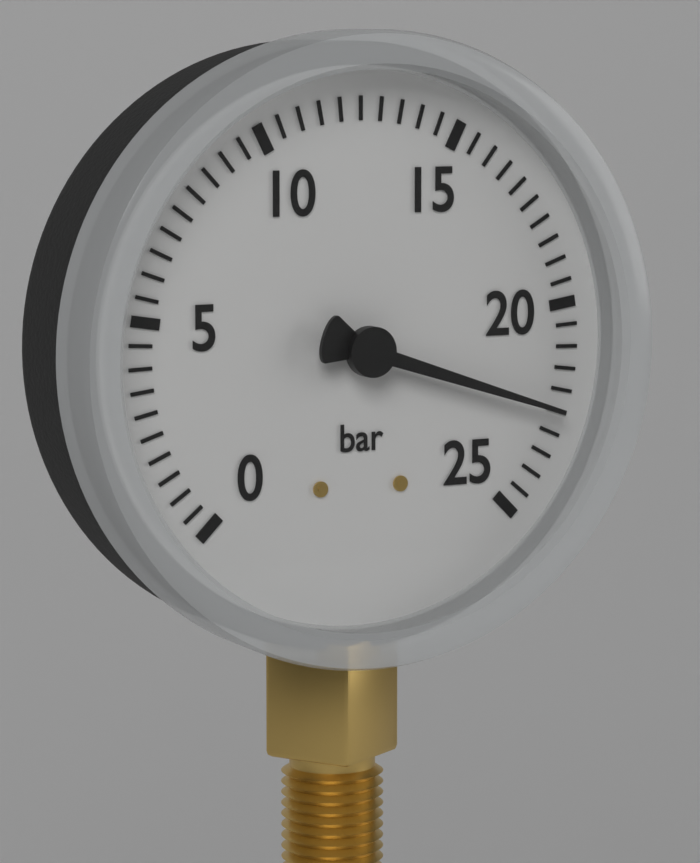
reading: 22.5 bar
